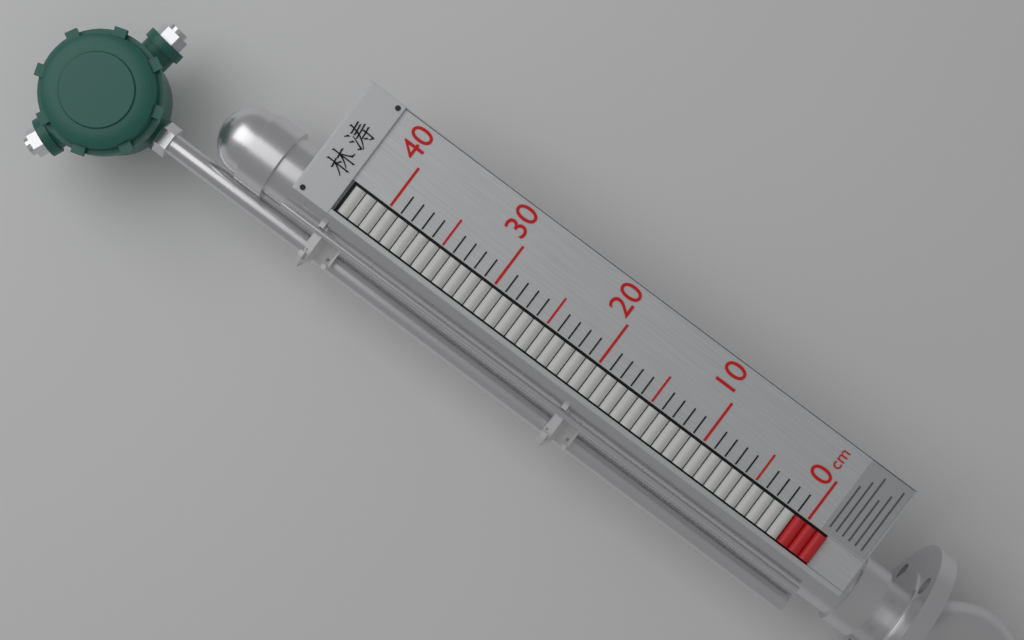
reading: 1 cm
